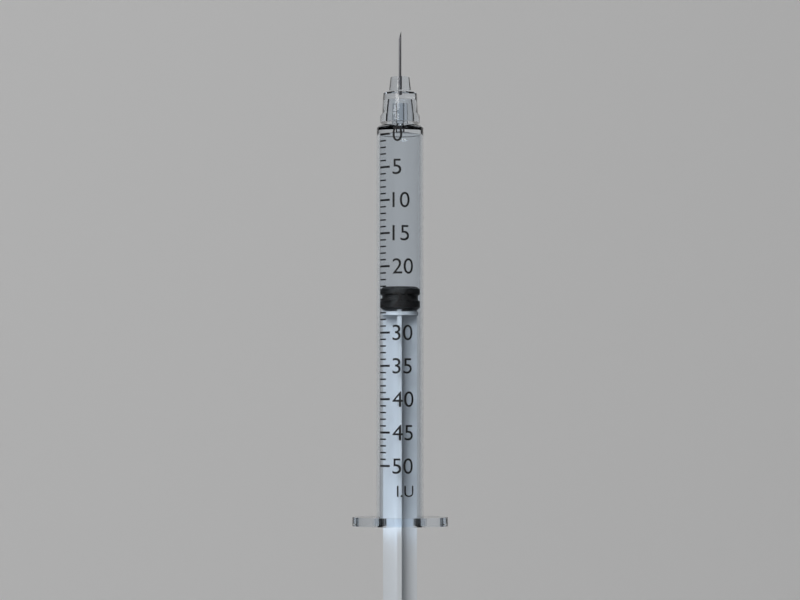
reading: 23 I.U.
